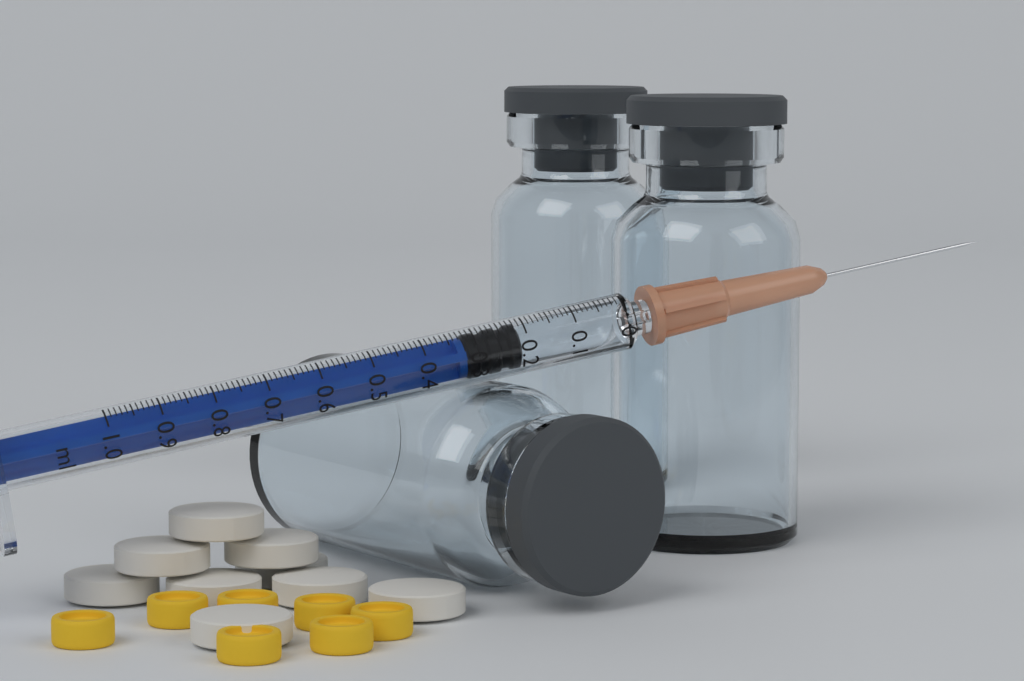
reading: 0.21 ml
